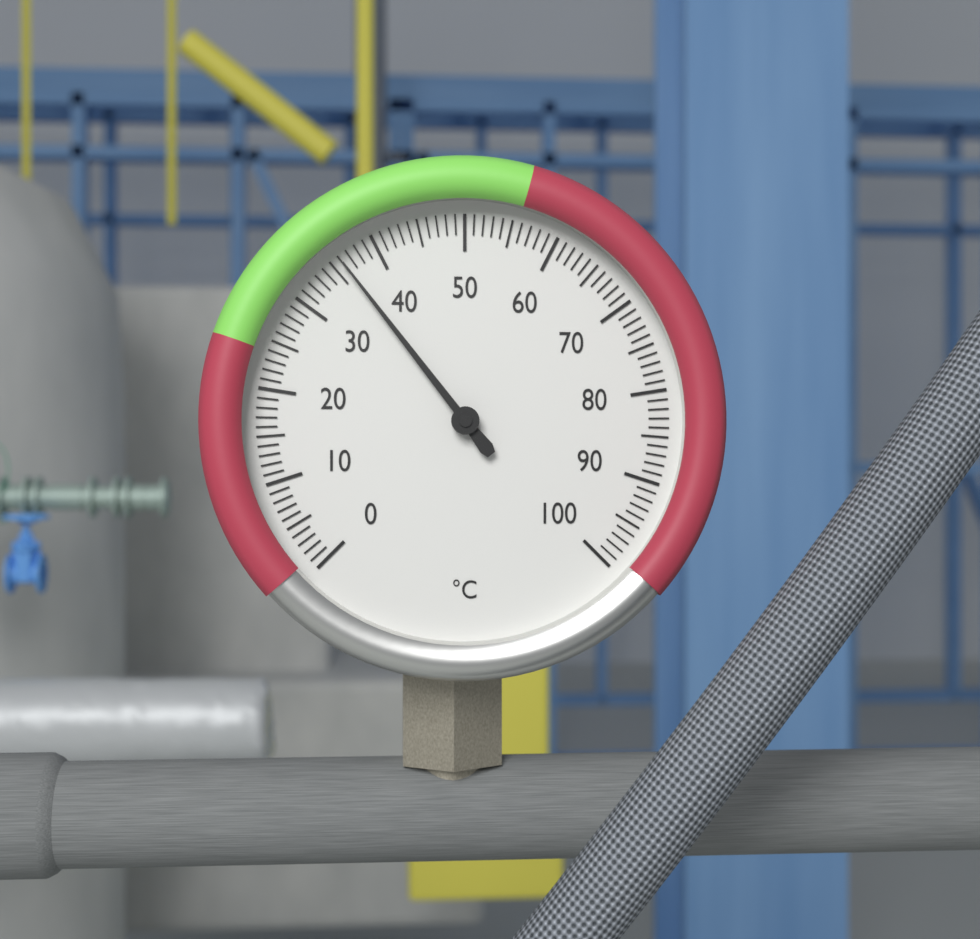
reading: 36 °C
